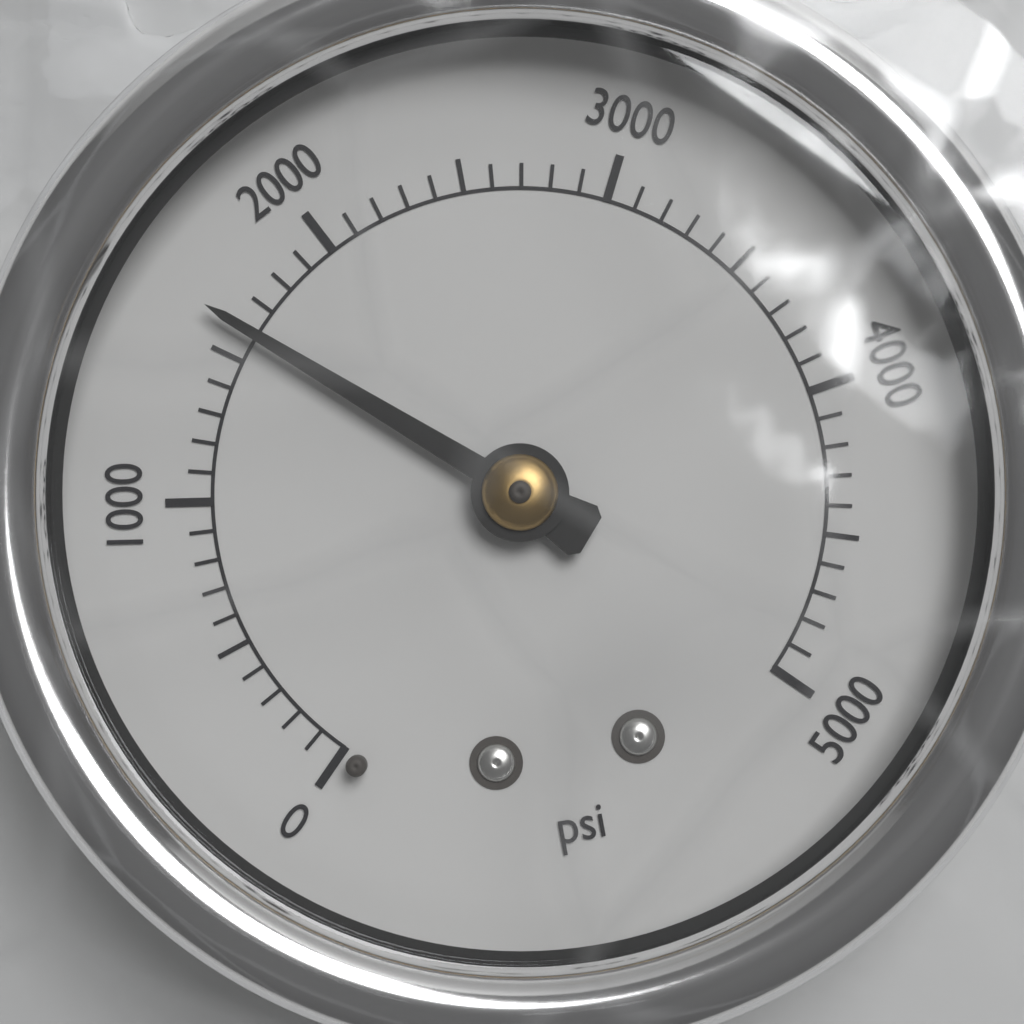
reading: 1600 psi
